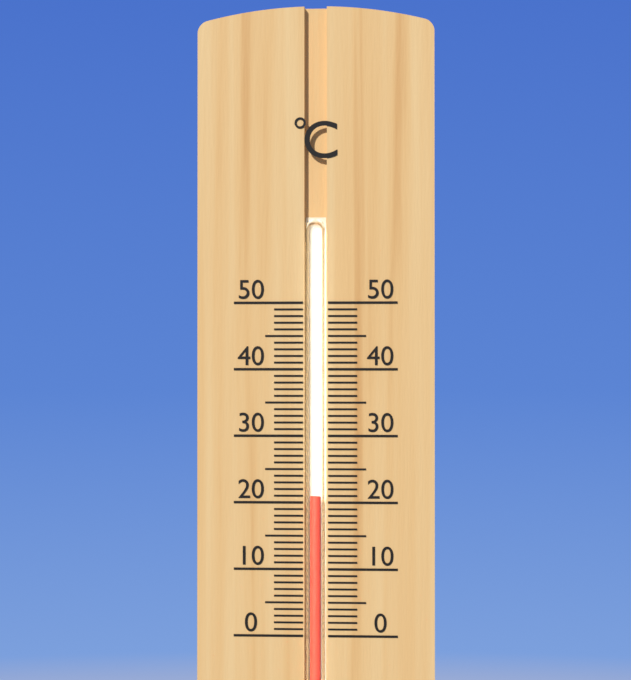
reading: 21 °C
